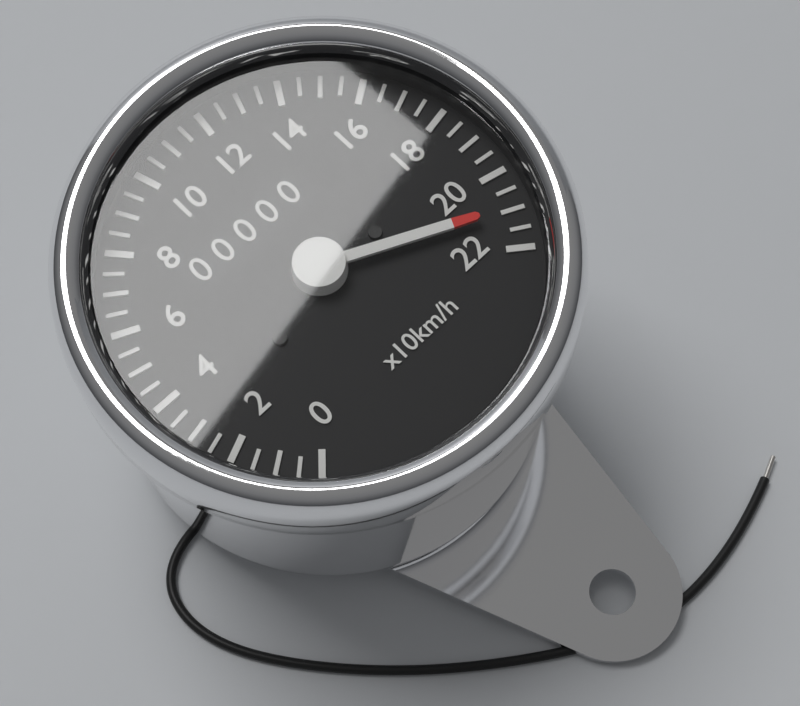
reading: 210 km/h
